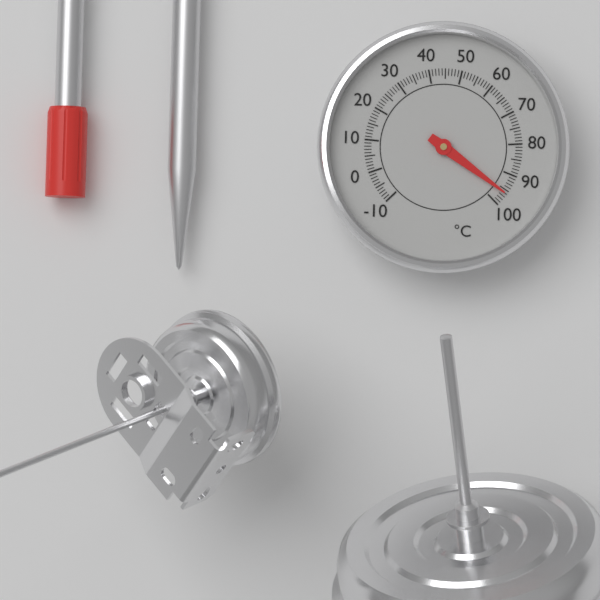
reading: 96 °C
